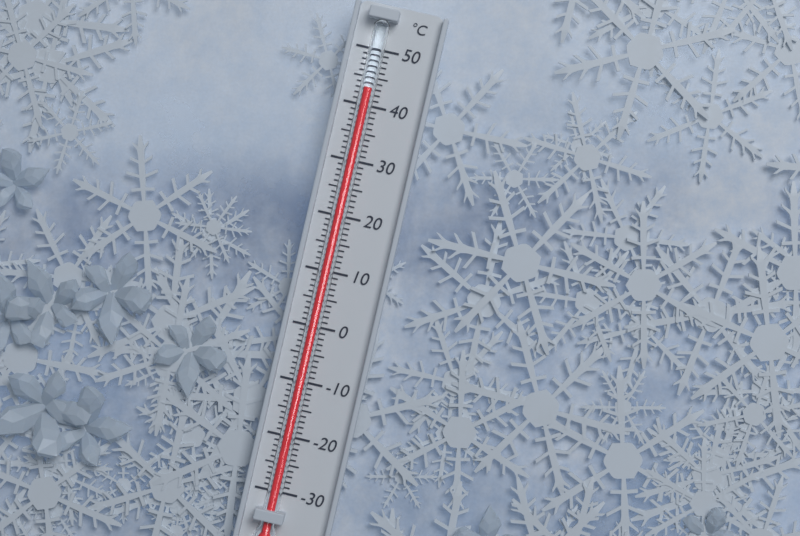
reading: 43 °C
